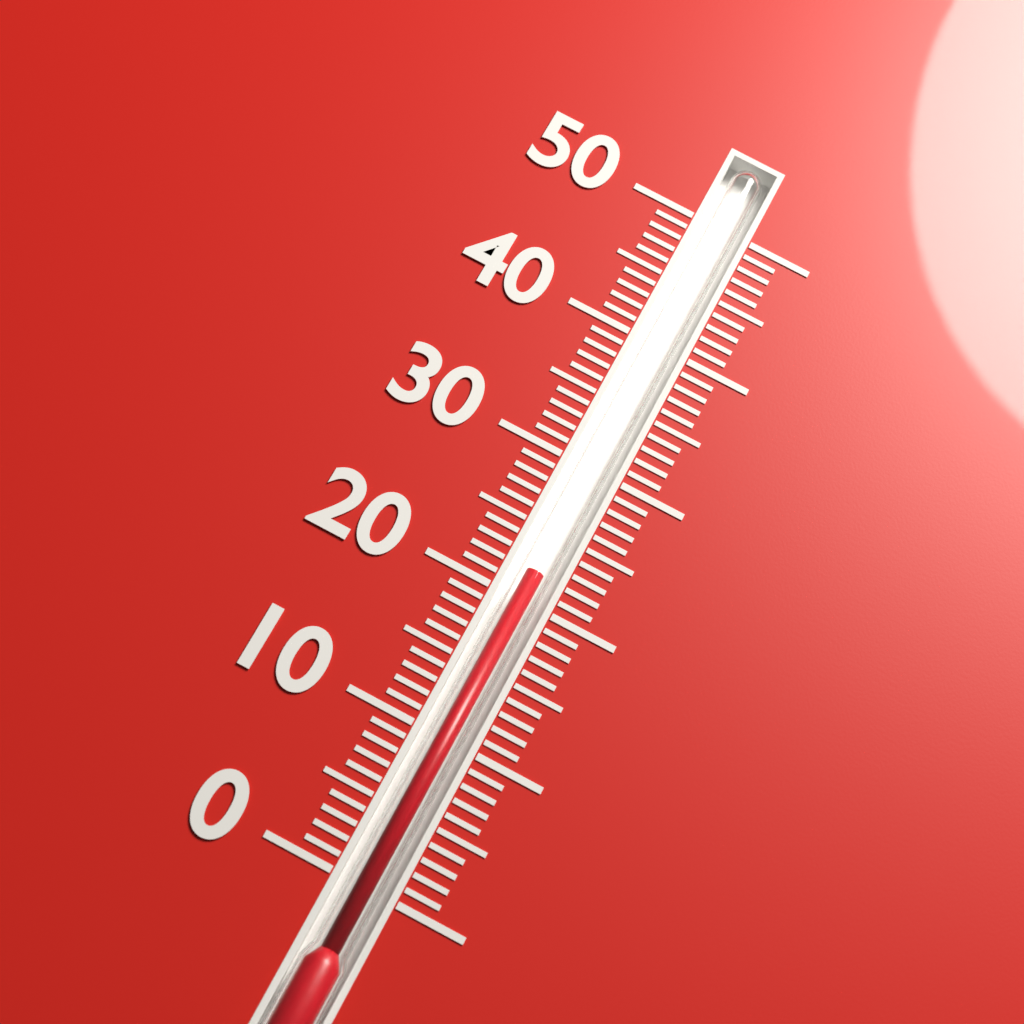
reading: 22 (no unit)
